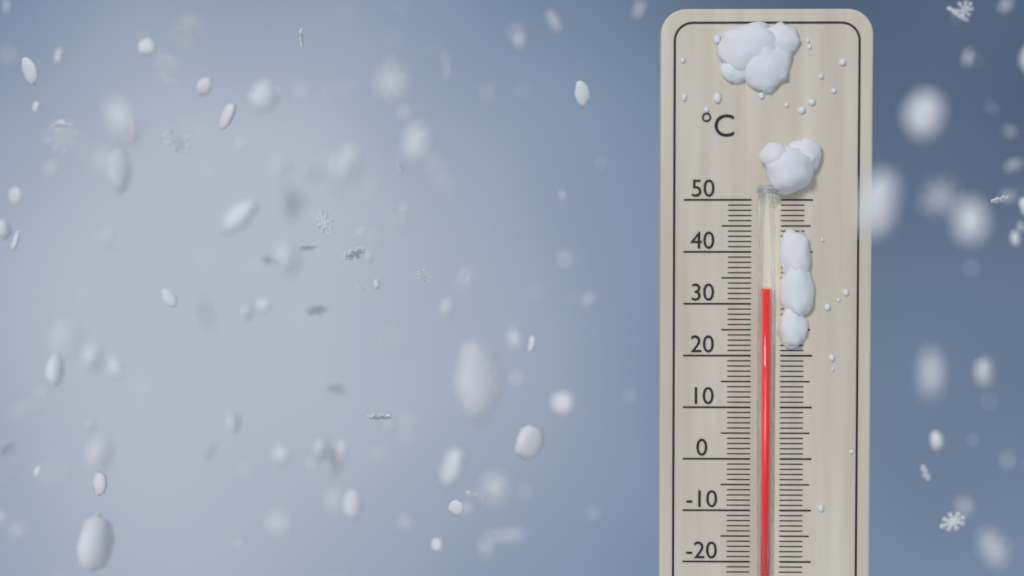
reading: 33 °C
